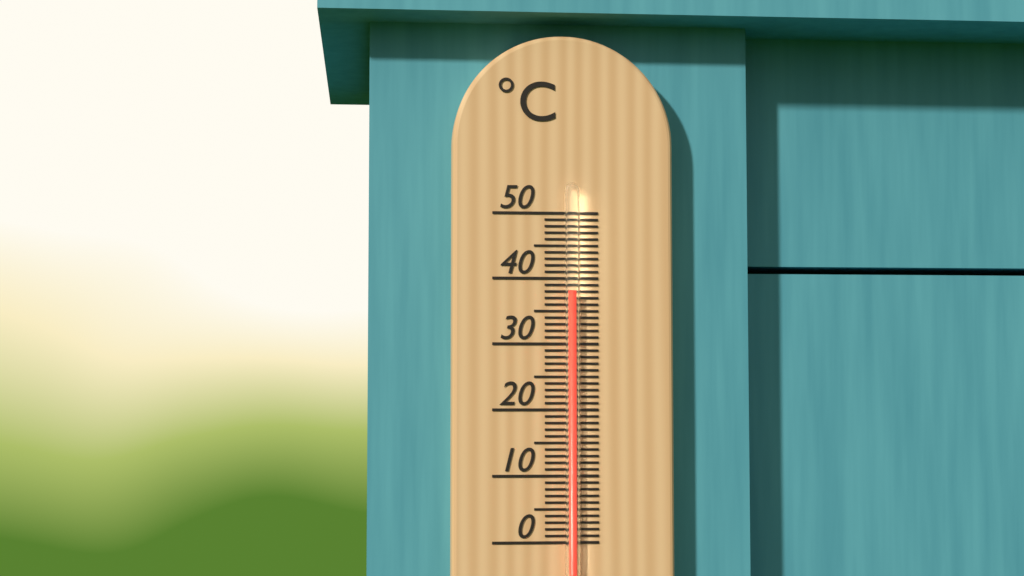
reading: 38 °C
